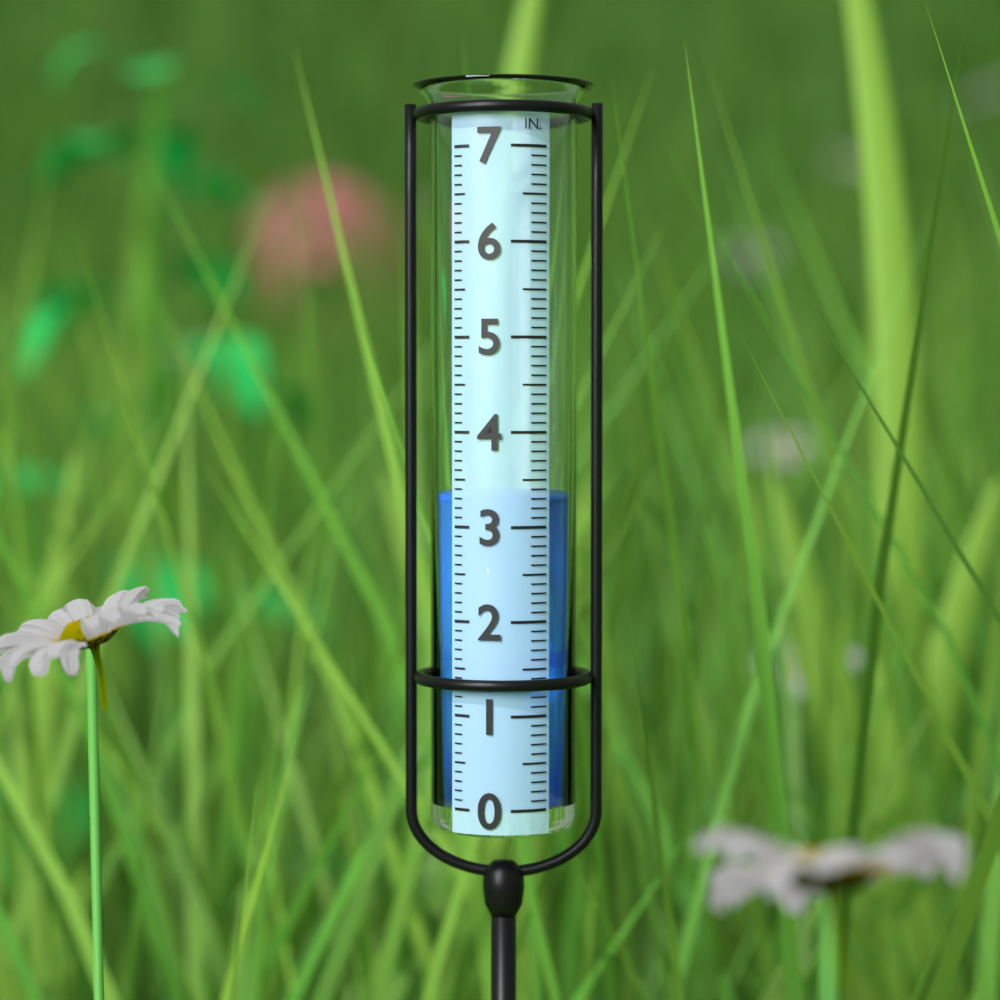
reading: 3.3 in
